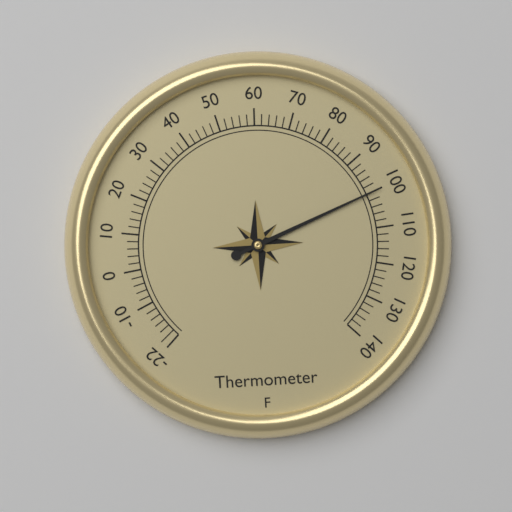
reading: 100 °F
